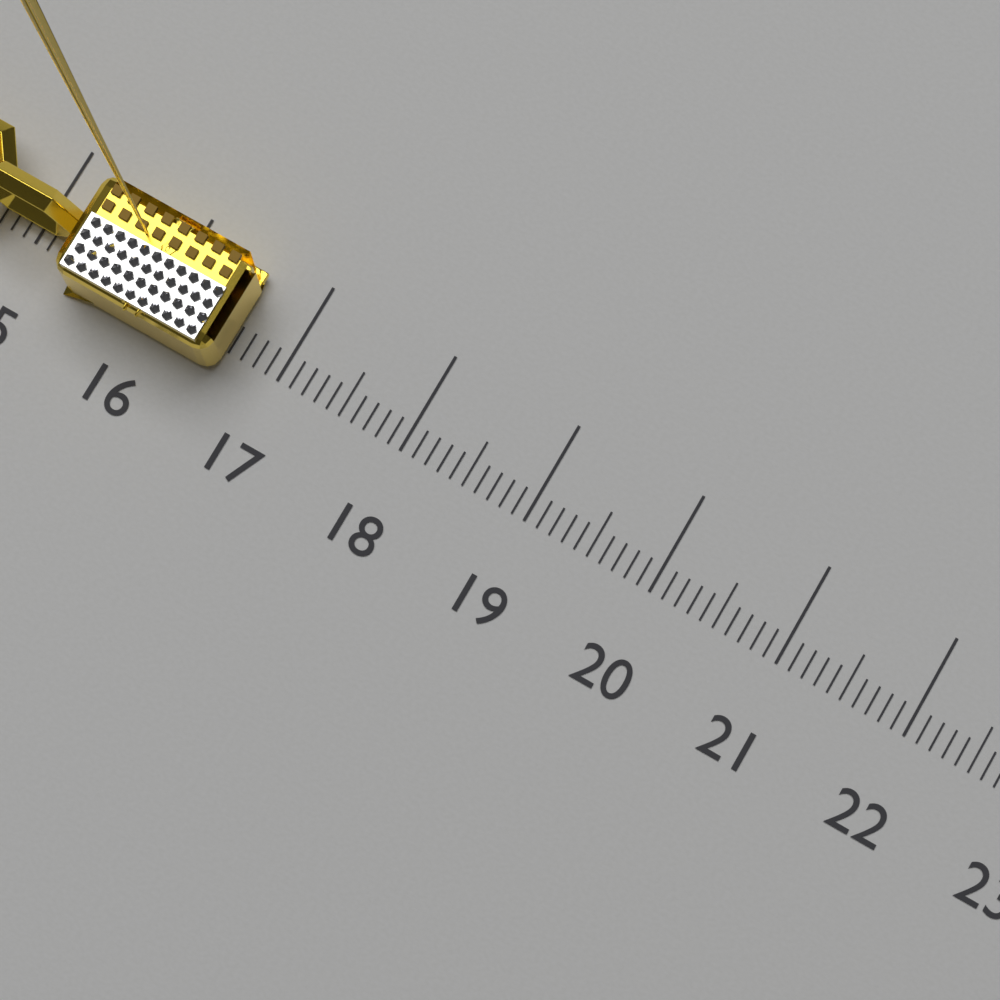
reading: 16.6 (no unit)
